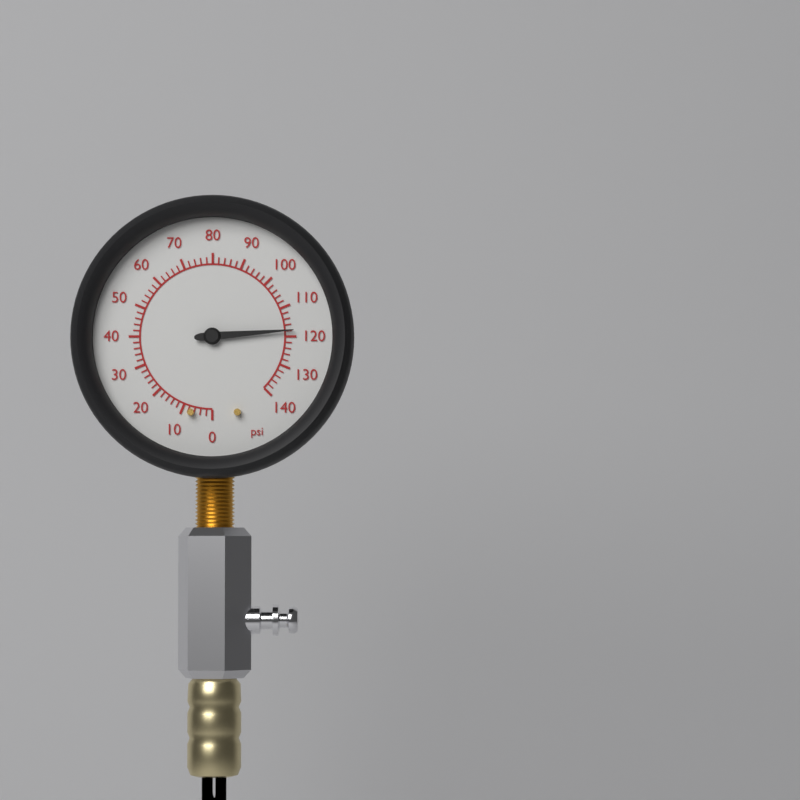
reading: 118 psi
